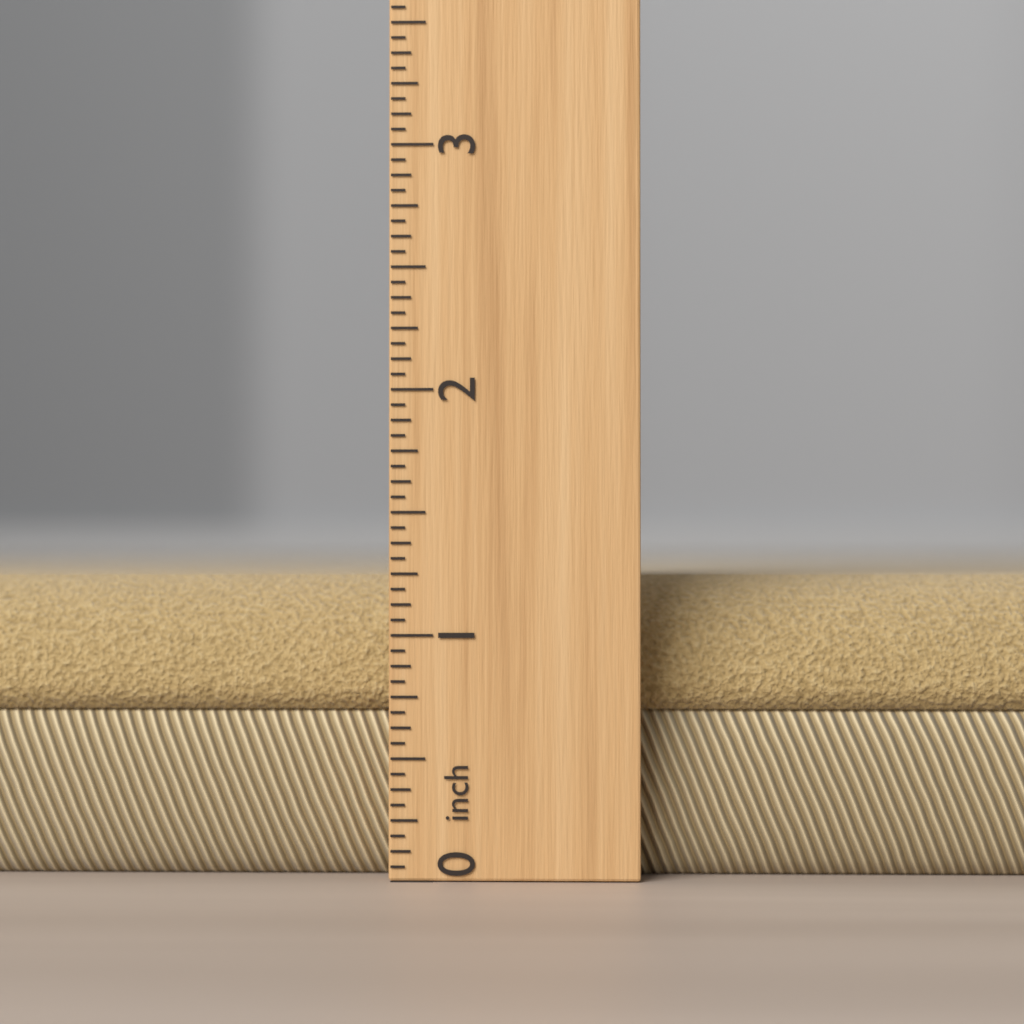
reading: 1.2500 inch
